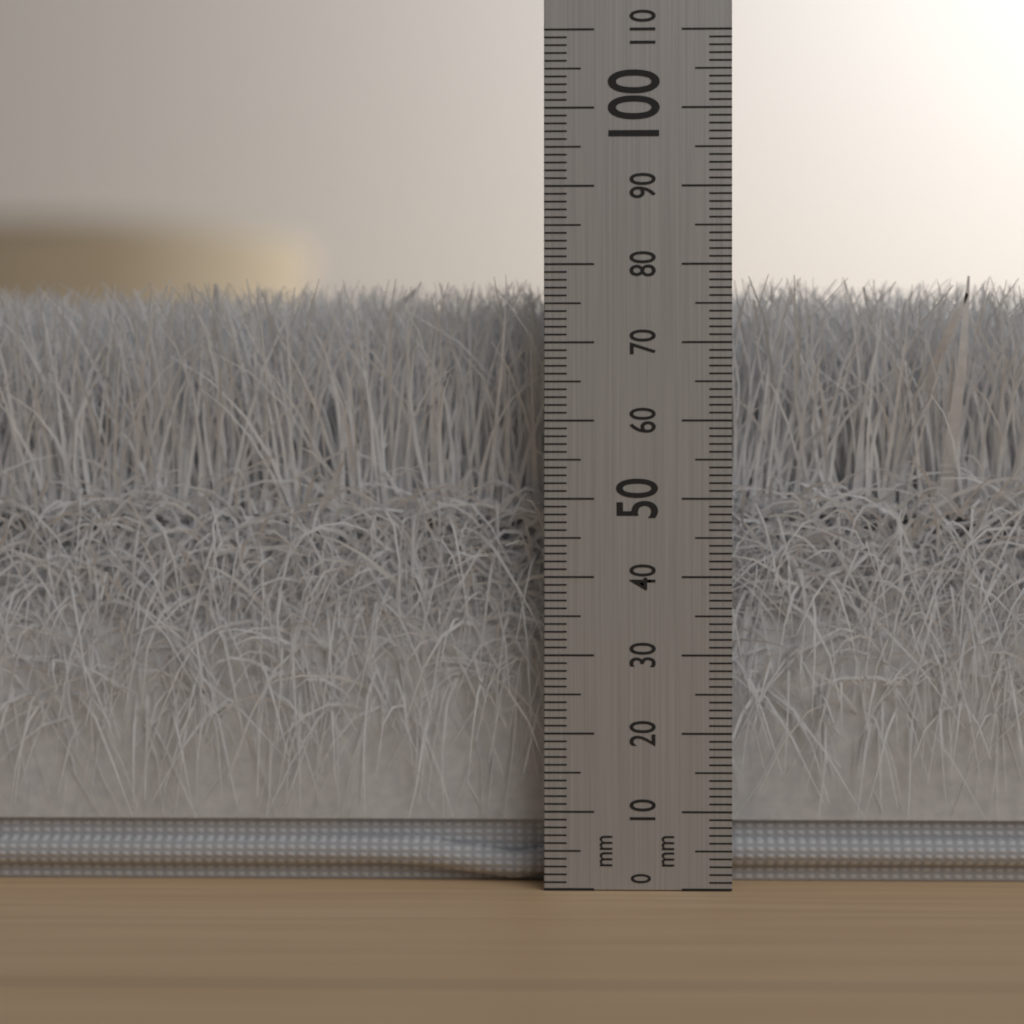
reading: 79 mm
